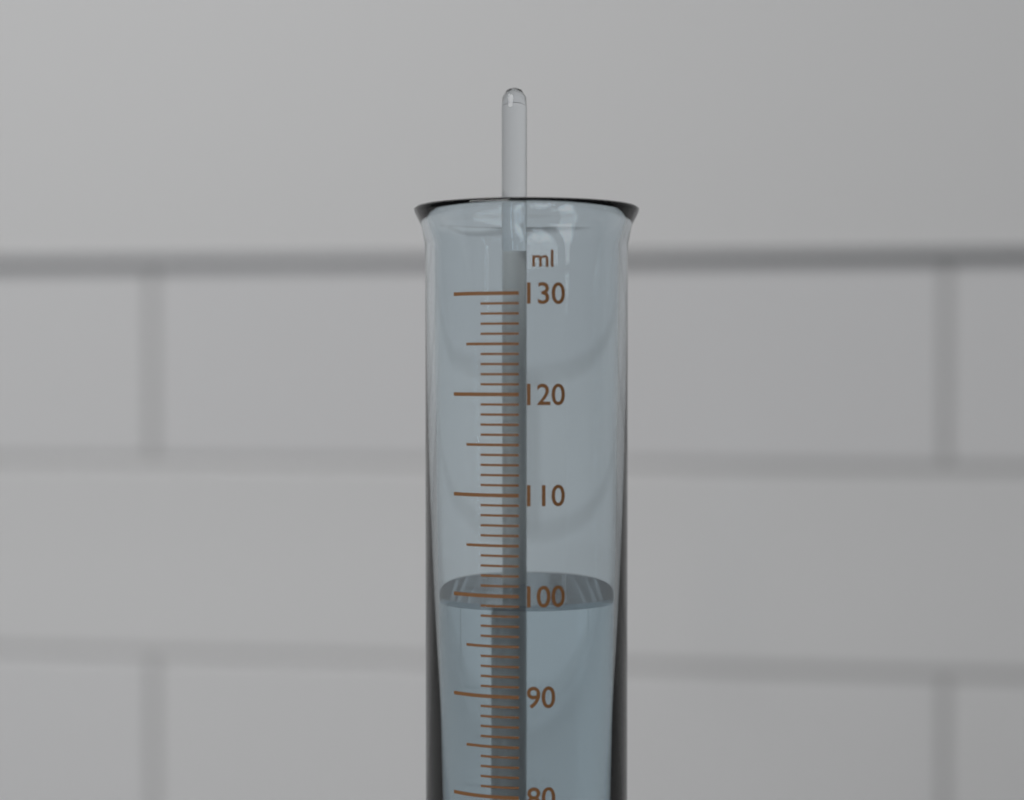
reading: 99 ml
